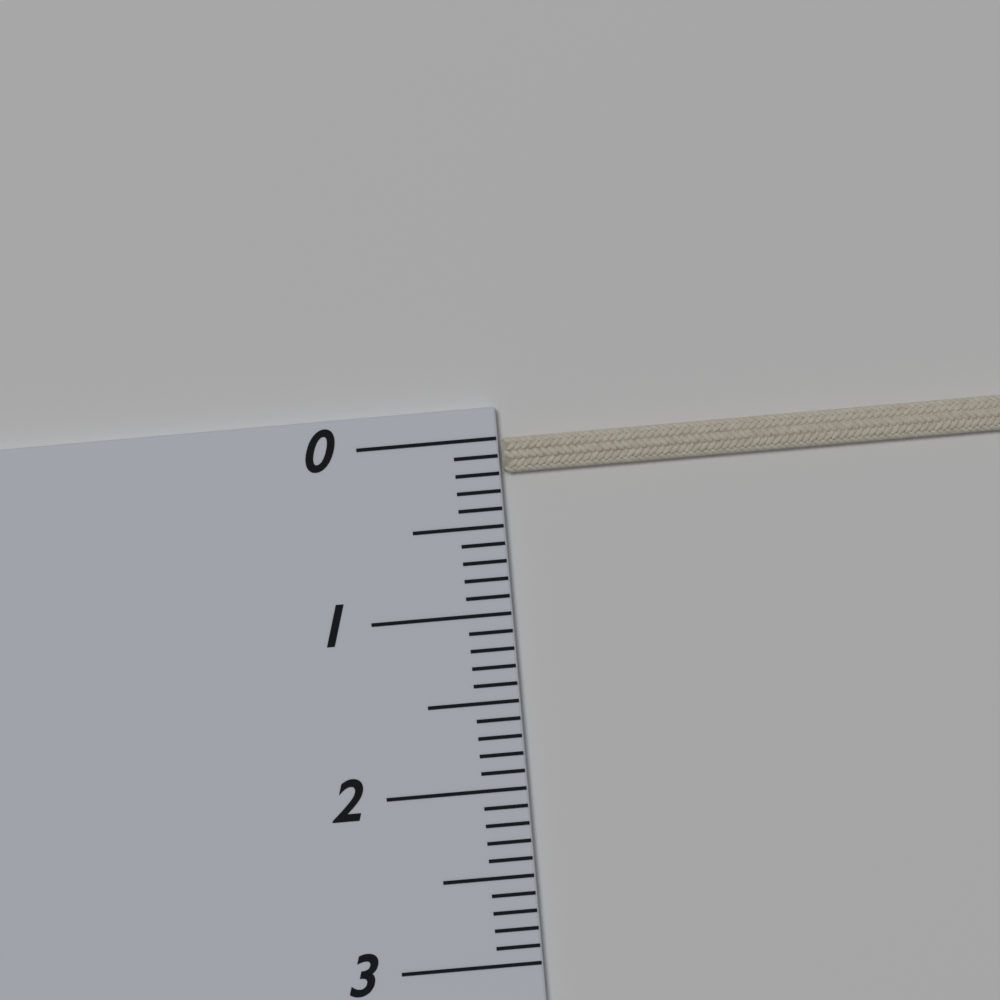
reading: 0.2 (no unit)
